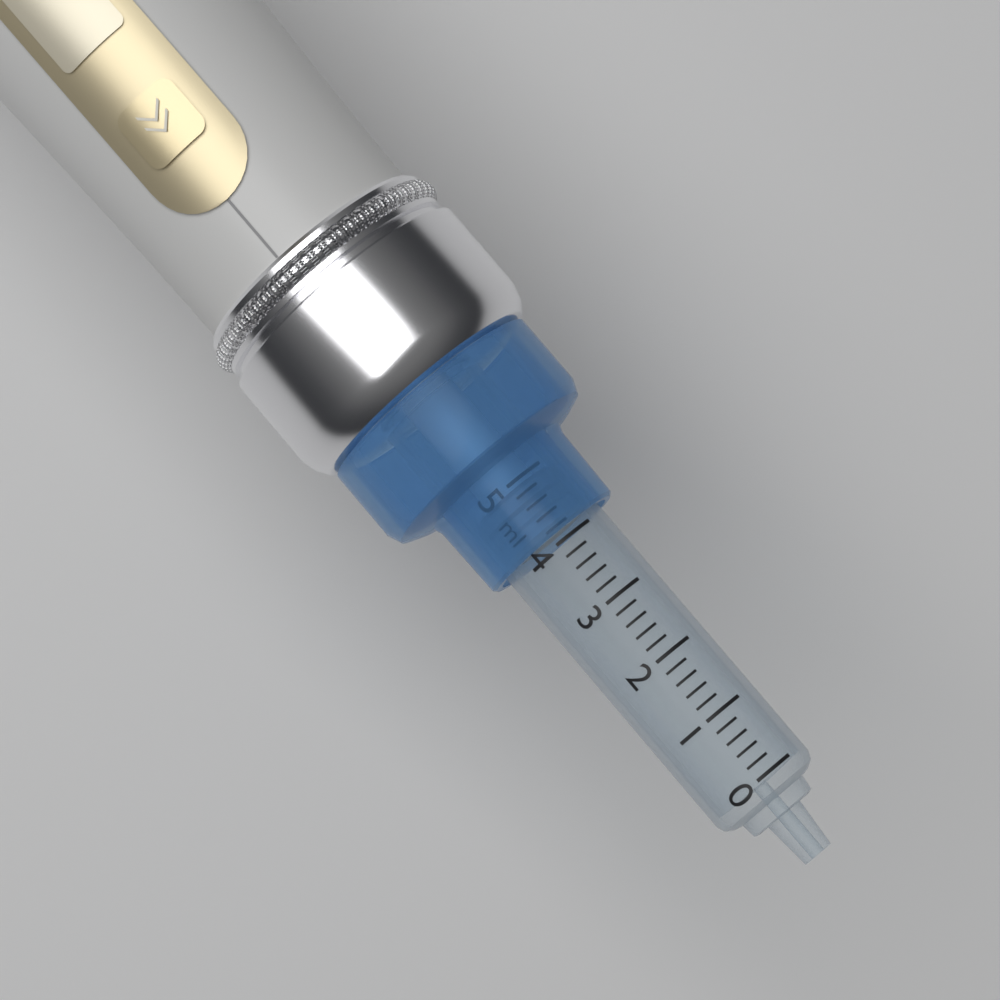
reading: 4.2 ml
